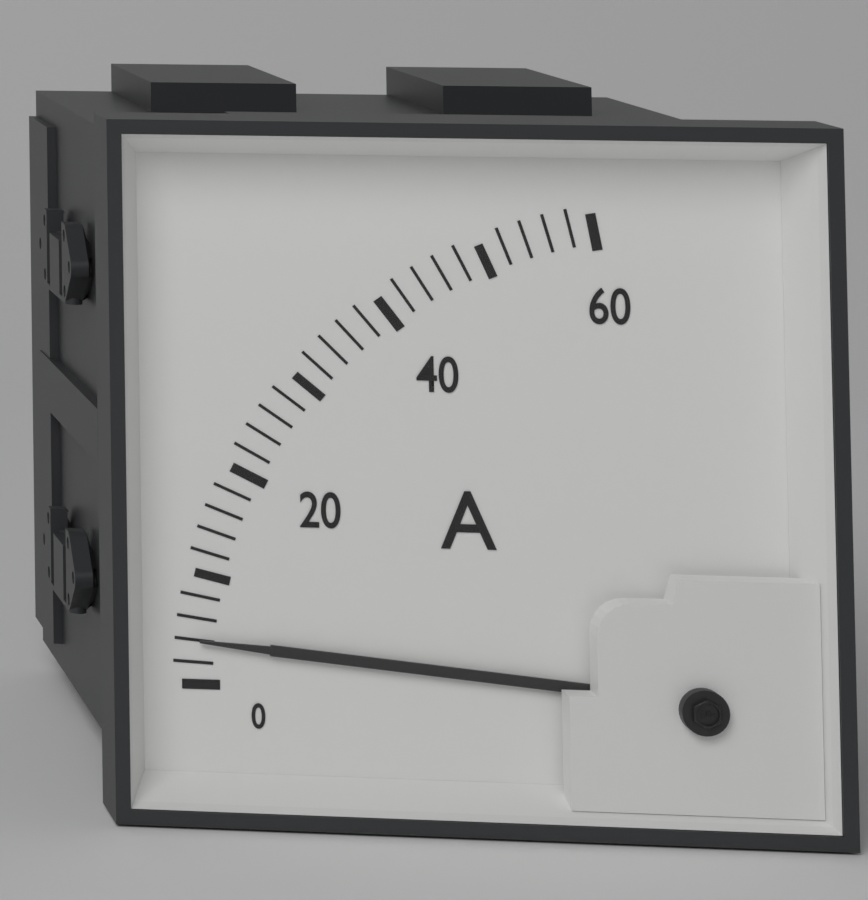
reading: 4 A
